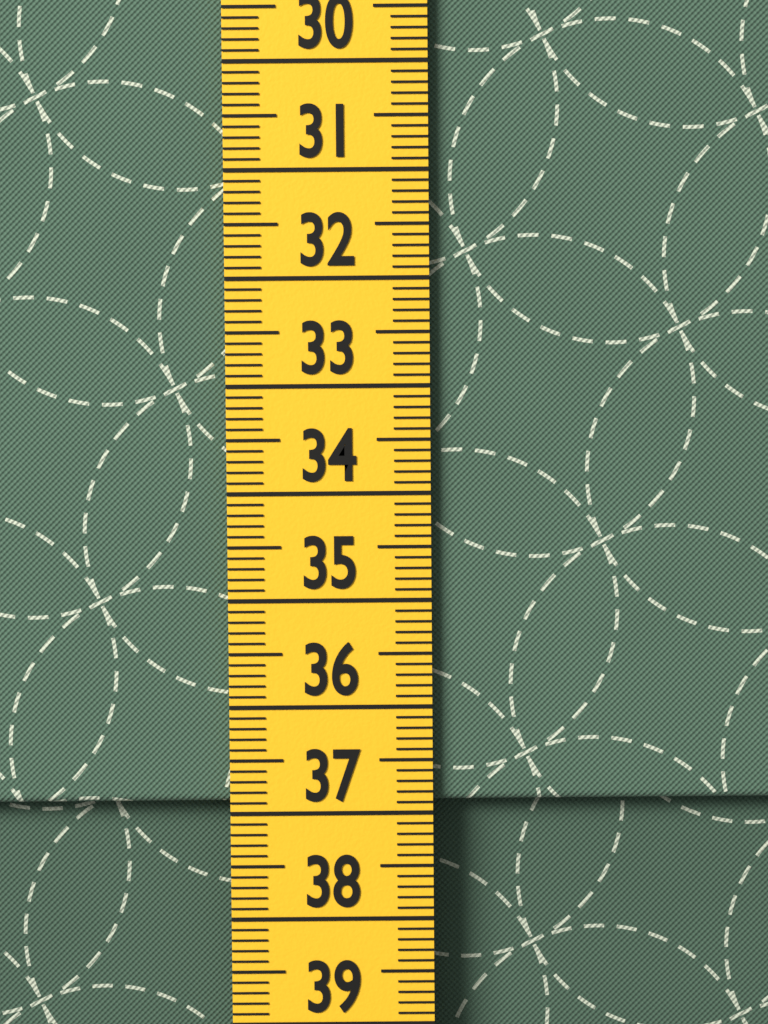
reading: 36.9 cm
